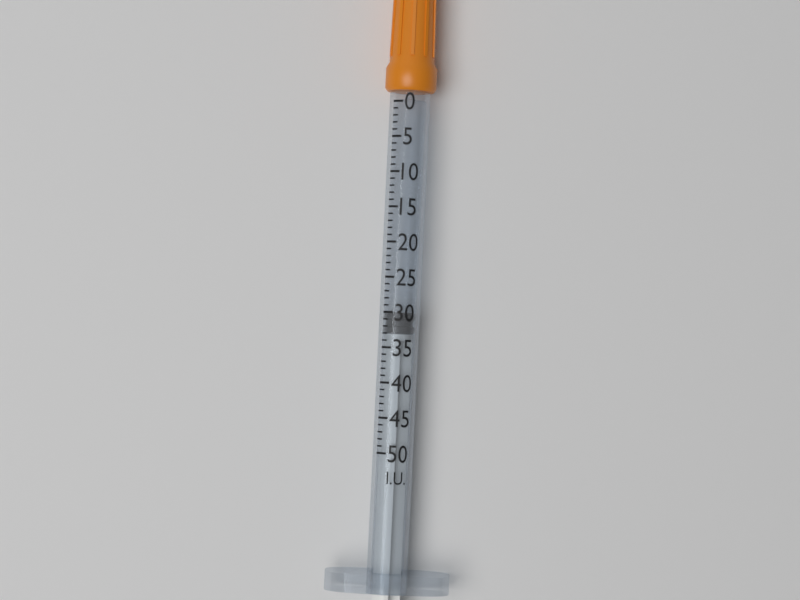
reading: 30 I.U.
